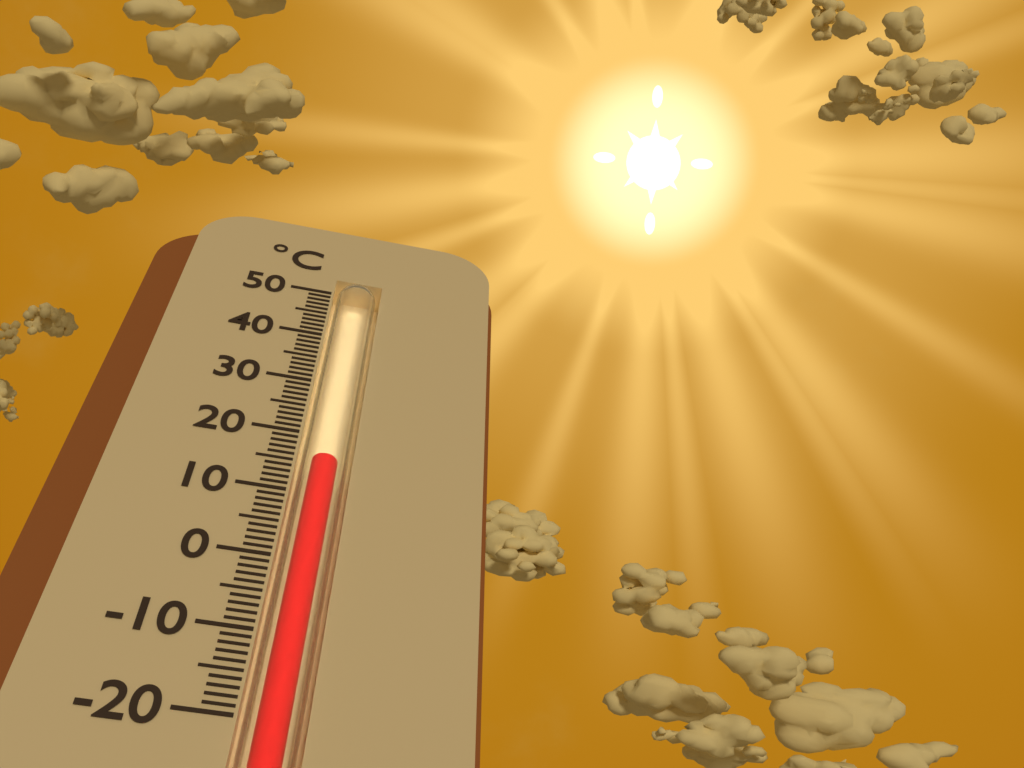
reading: 16 °C
